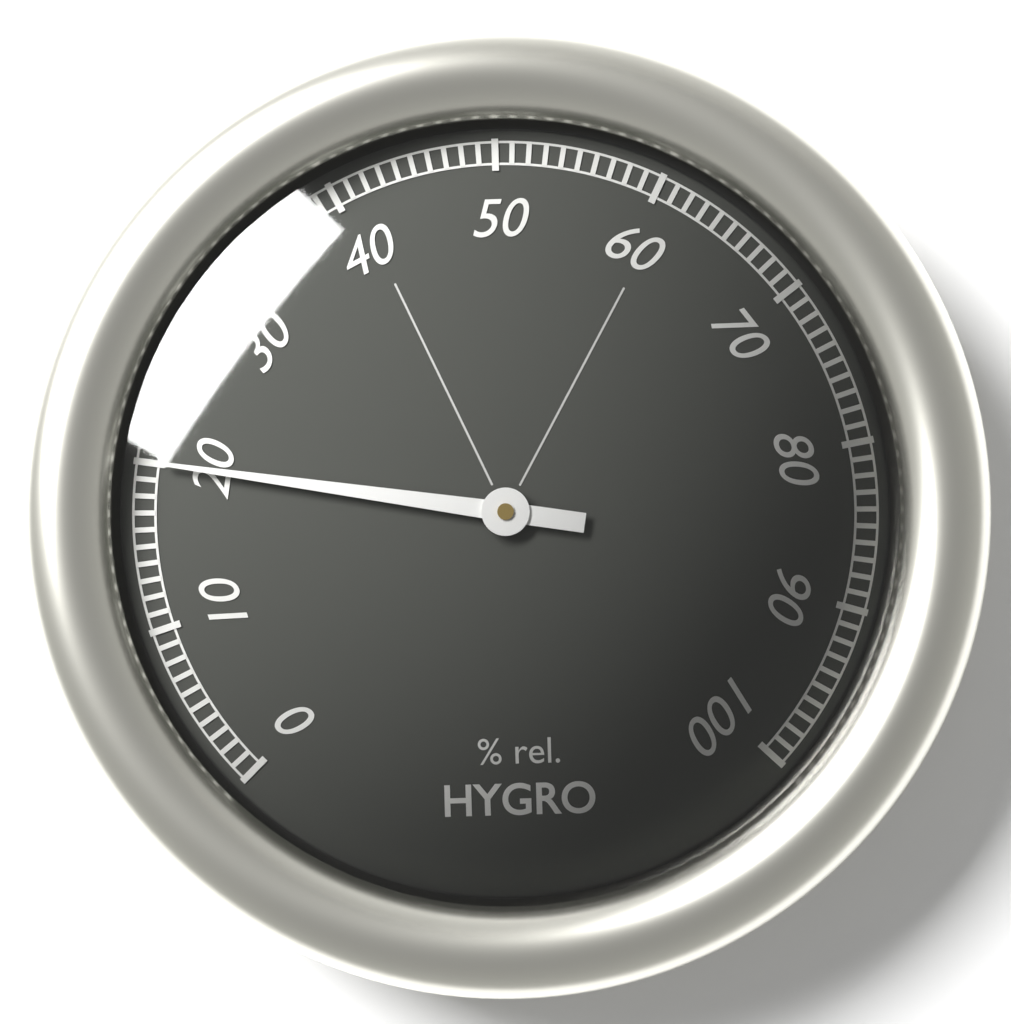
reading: 20 %
